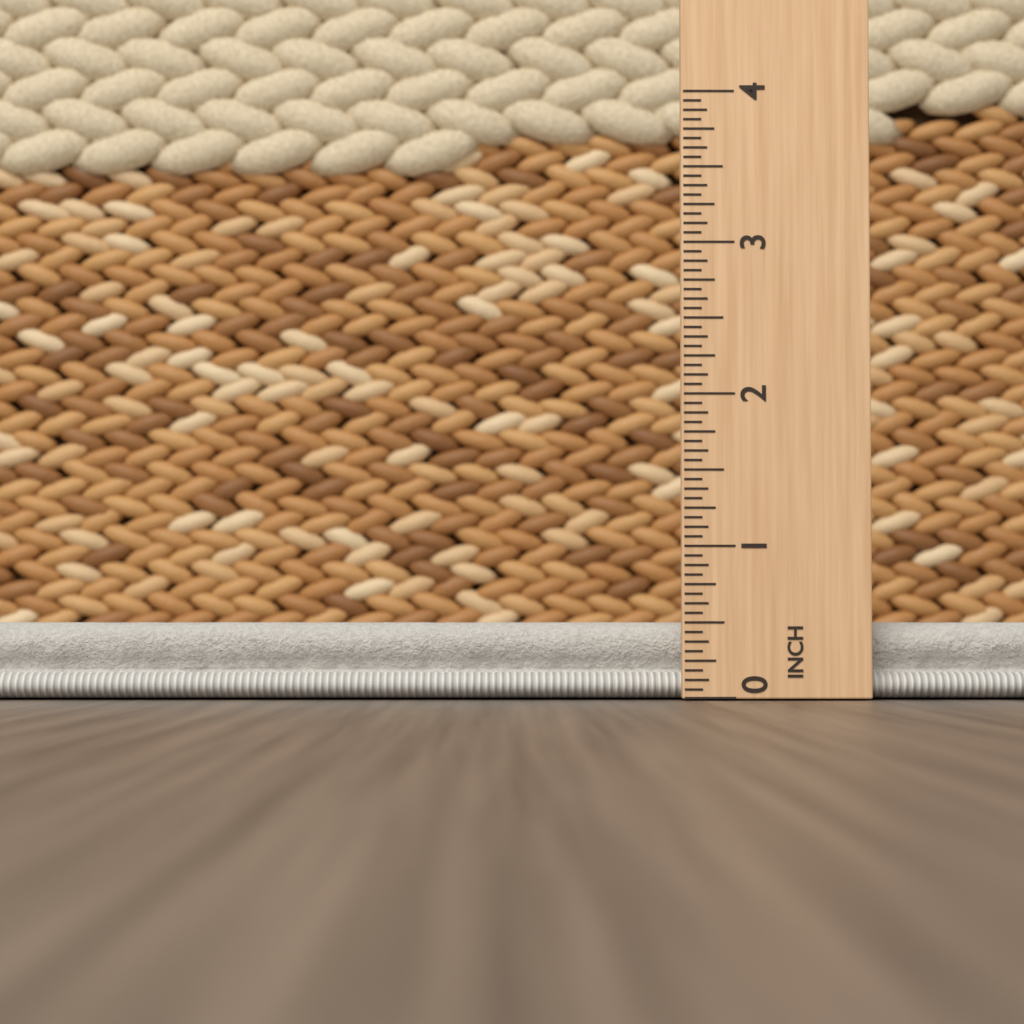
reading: 0.5000 in
